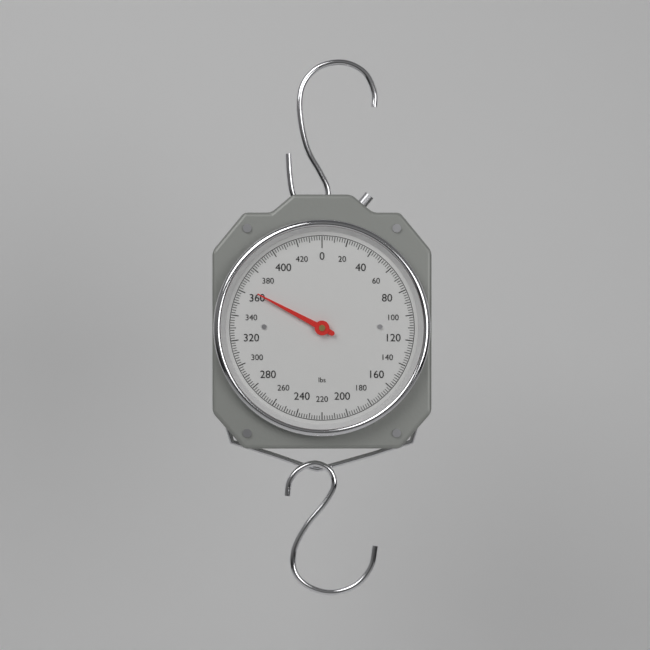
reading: 364 lbs
